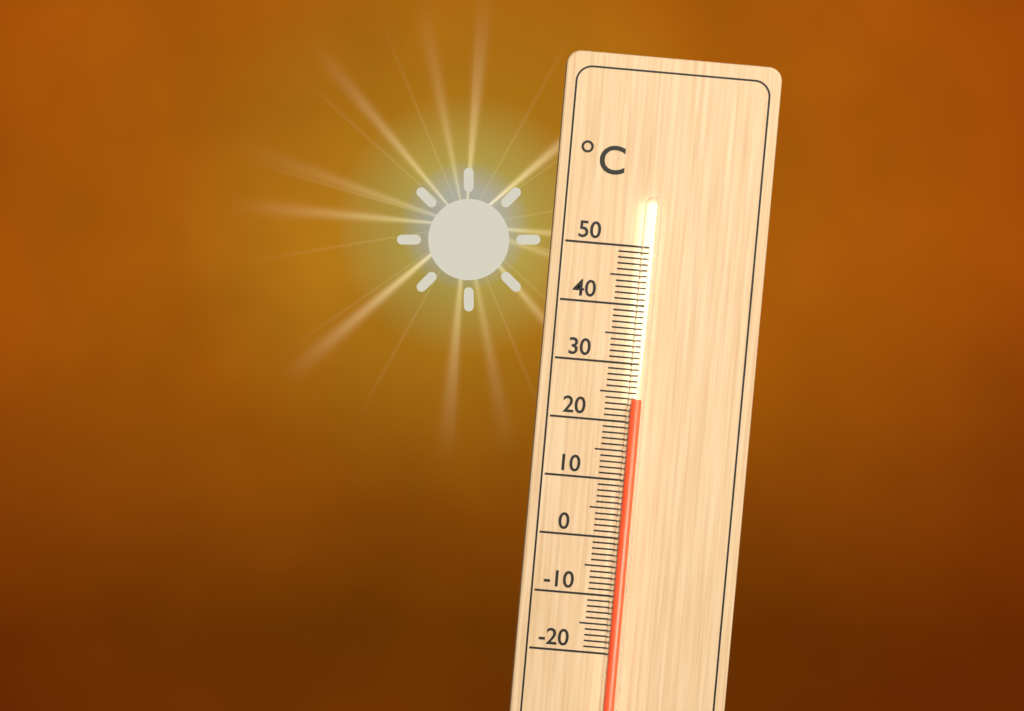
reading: 24 °C
